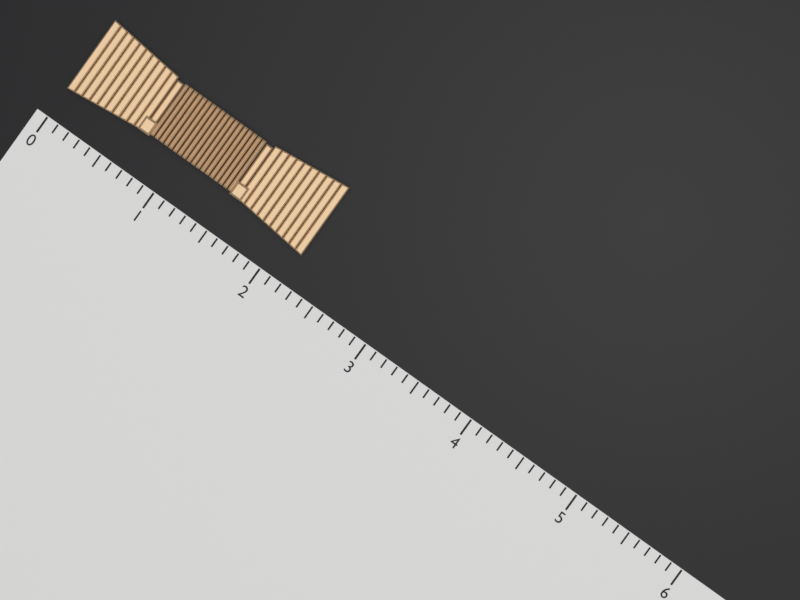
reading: 2.2 (no unit)
